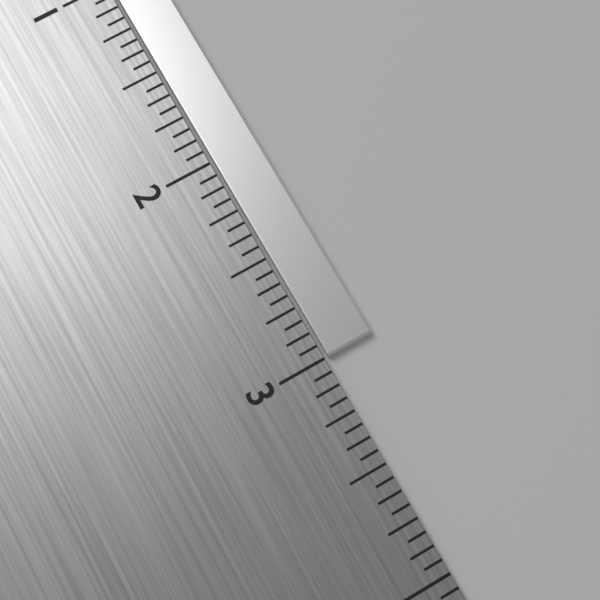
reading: 3.0000 in
